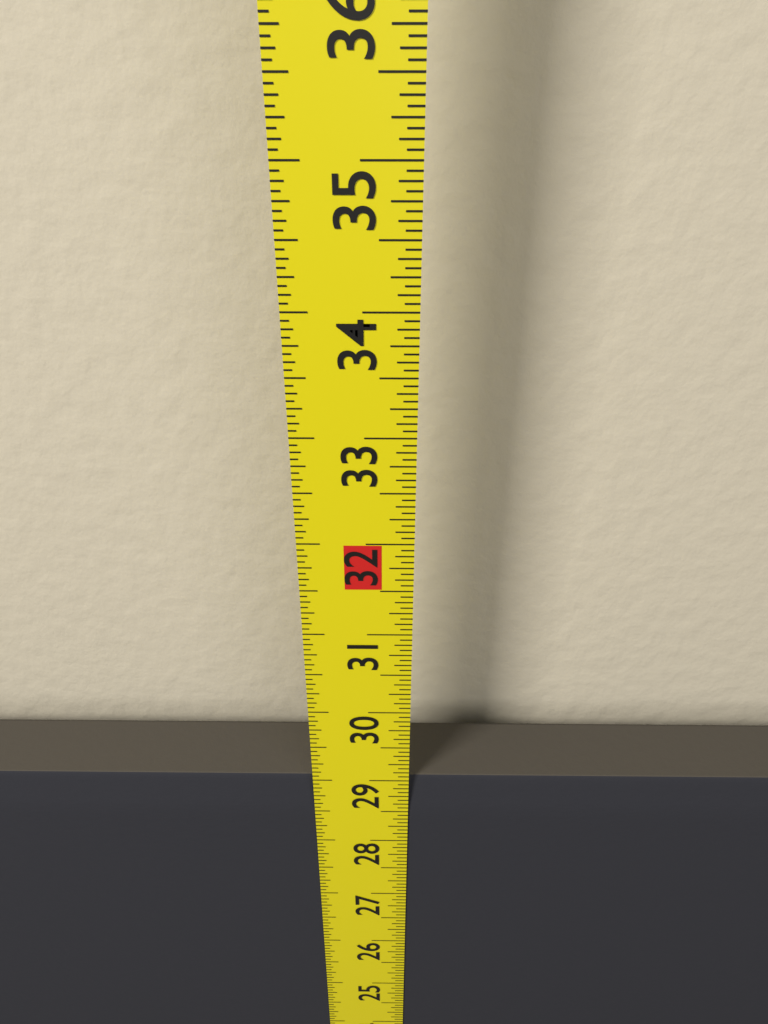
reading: 29.0000 in
